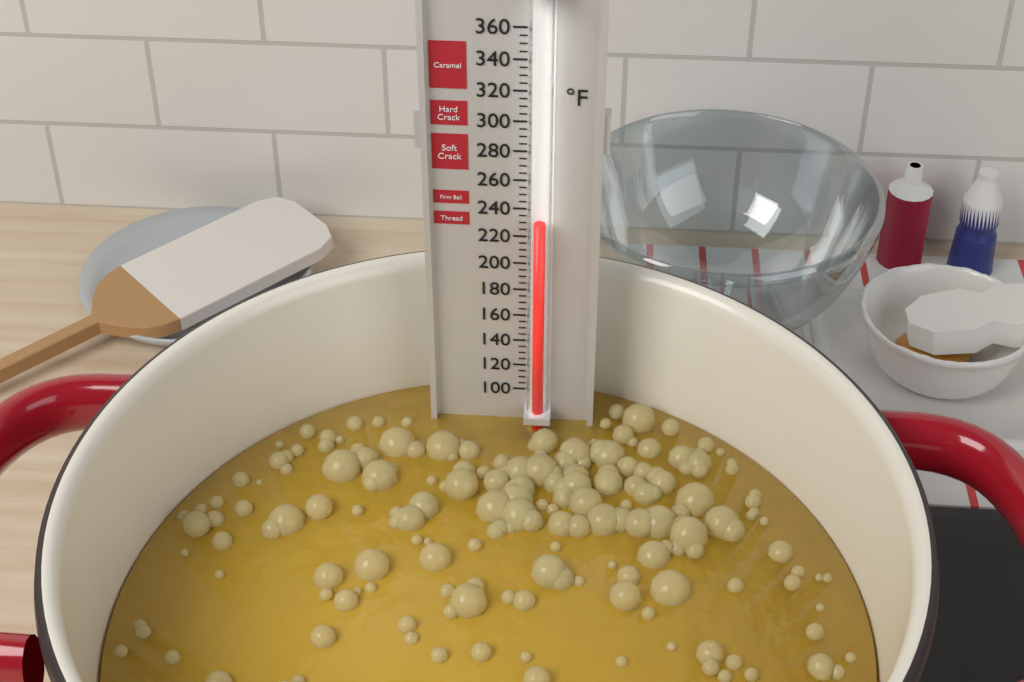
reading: 235 °F
